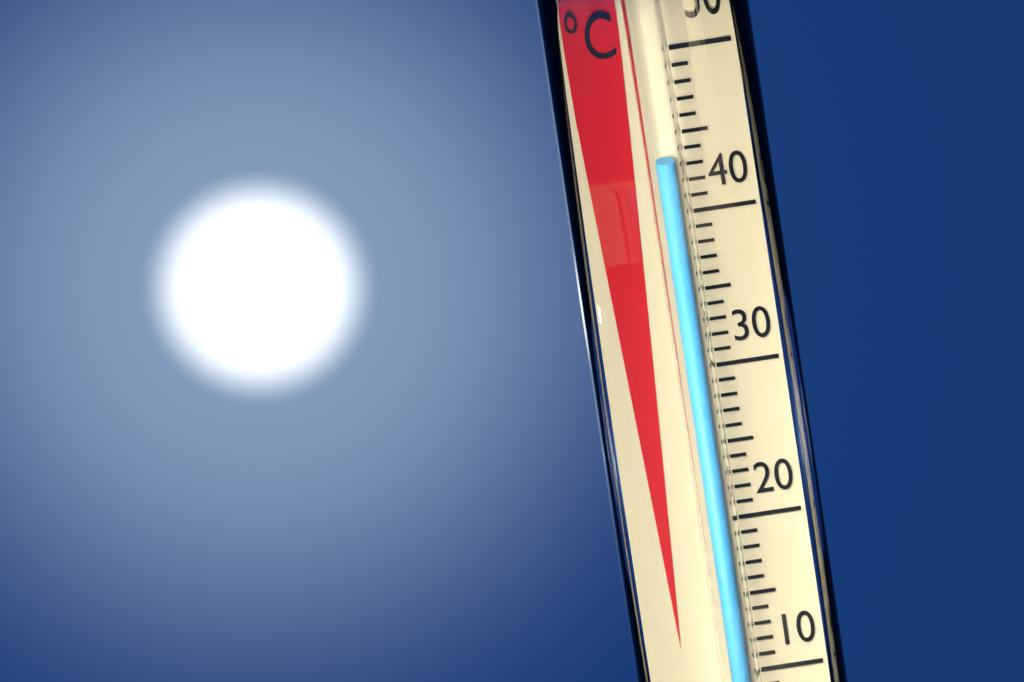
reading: 44 °C
